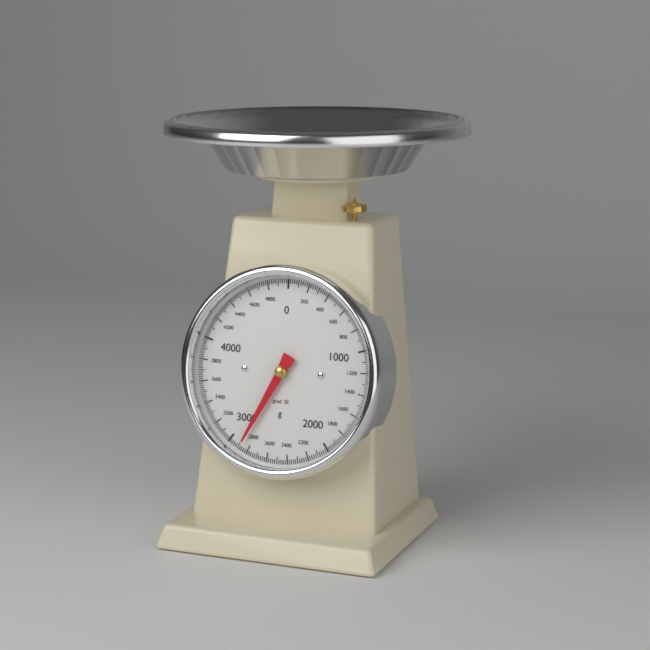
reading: 2880 g
